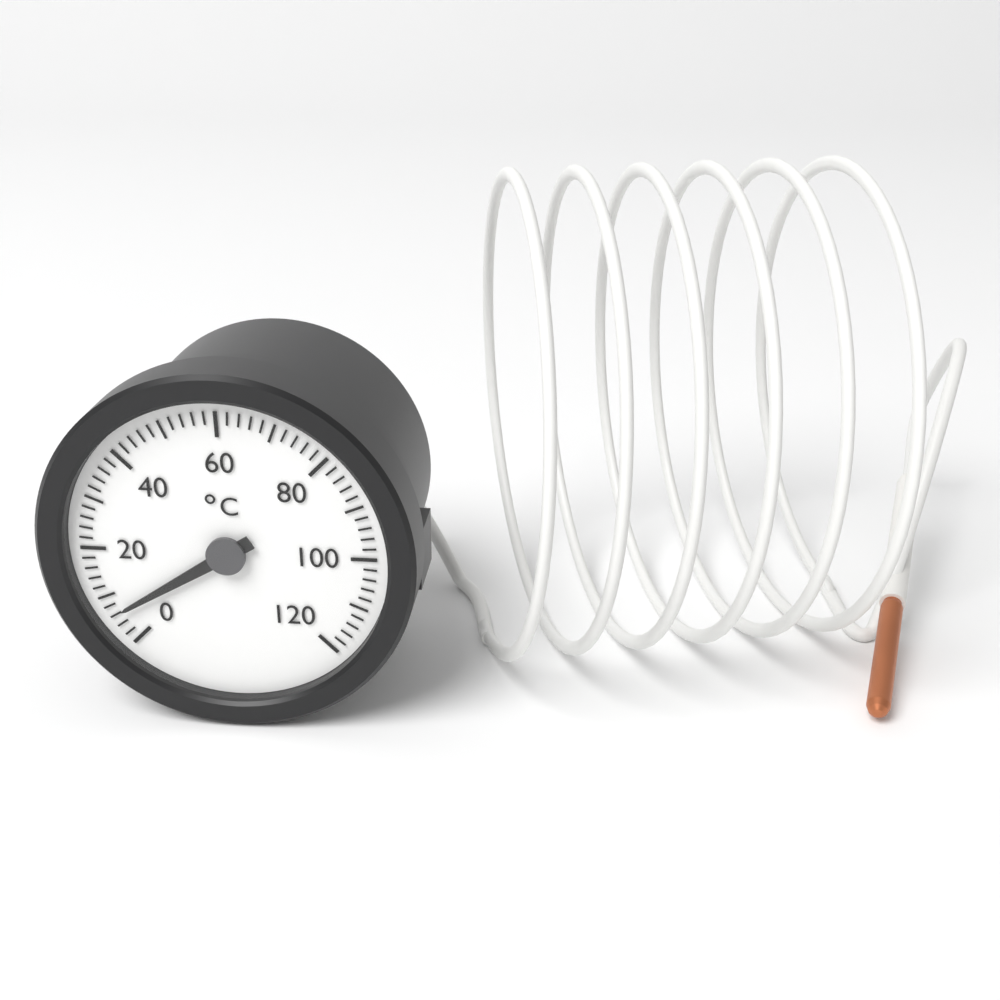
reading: 6 °C
